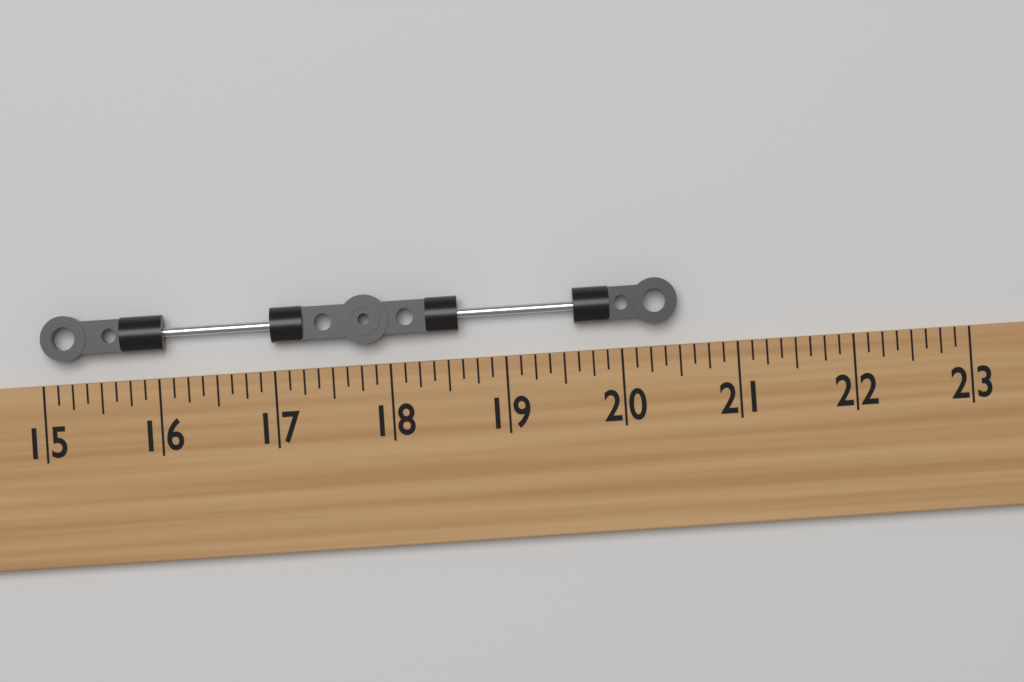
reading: 20.500 (no unit)
